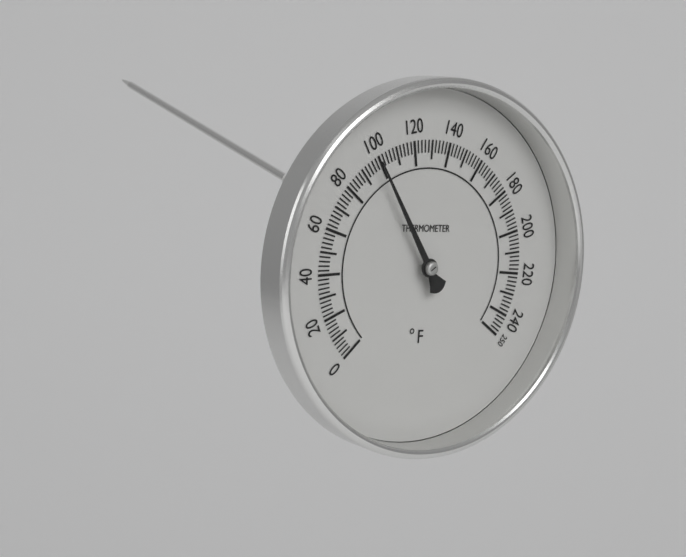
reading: 98 °F
